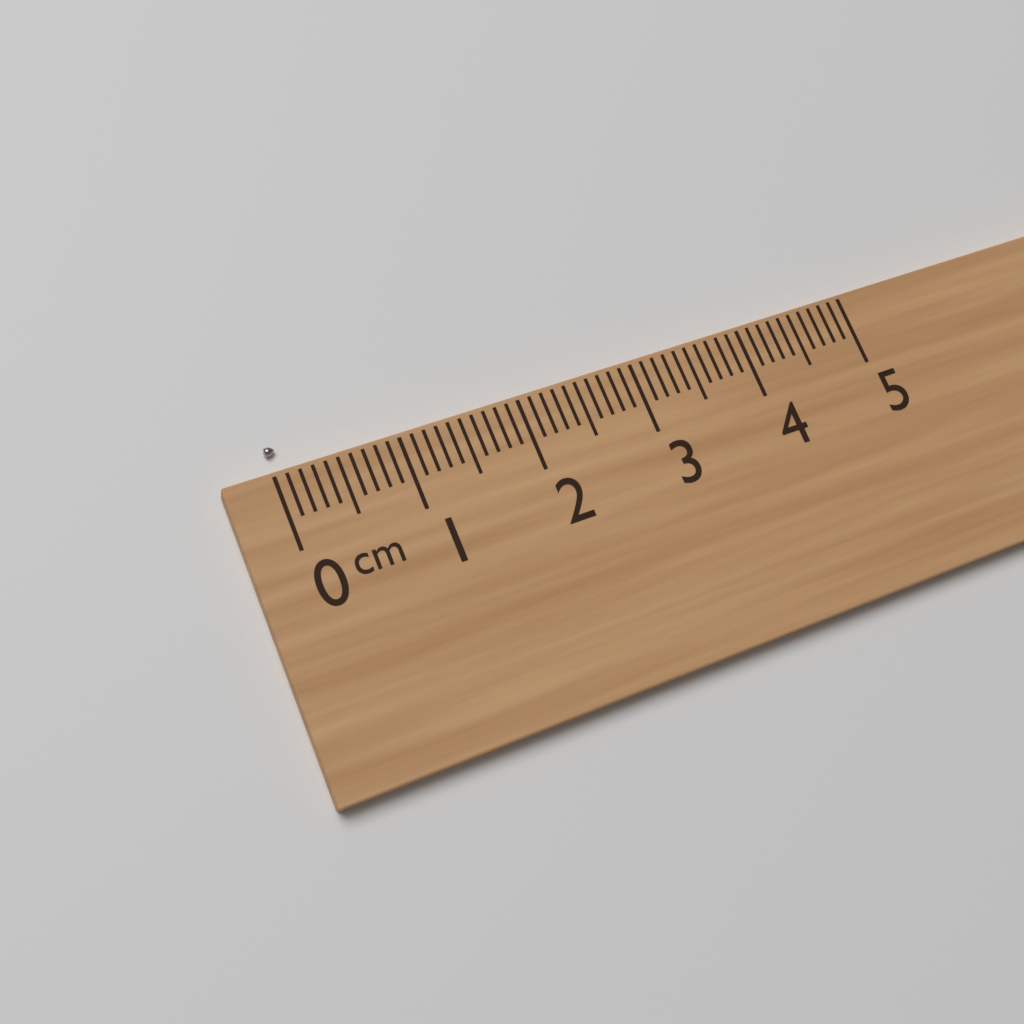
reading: 0.1 cm
